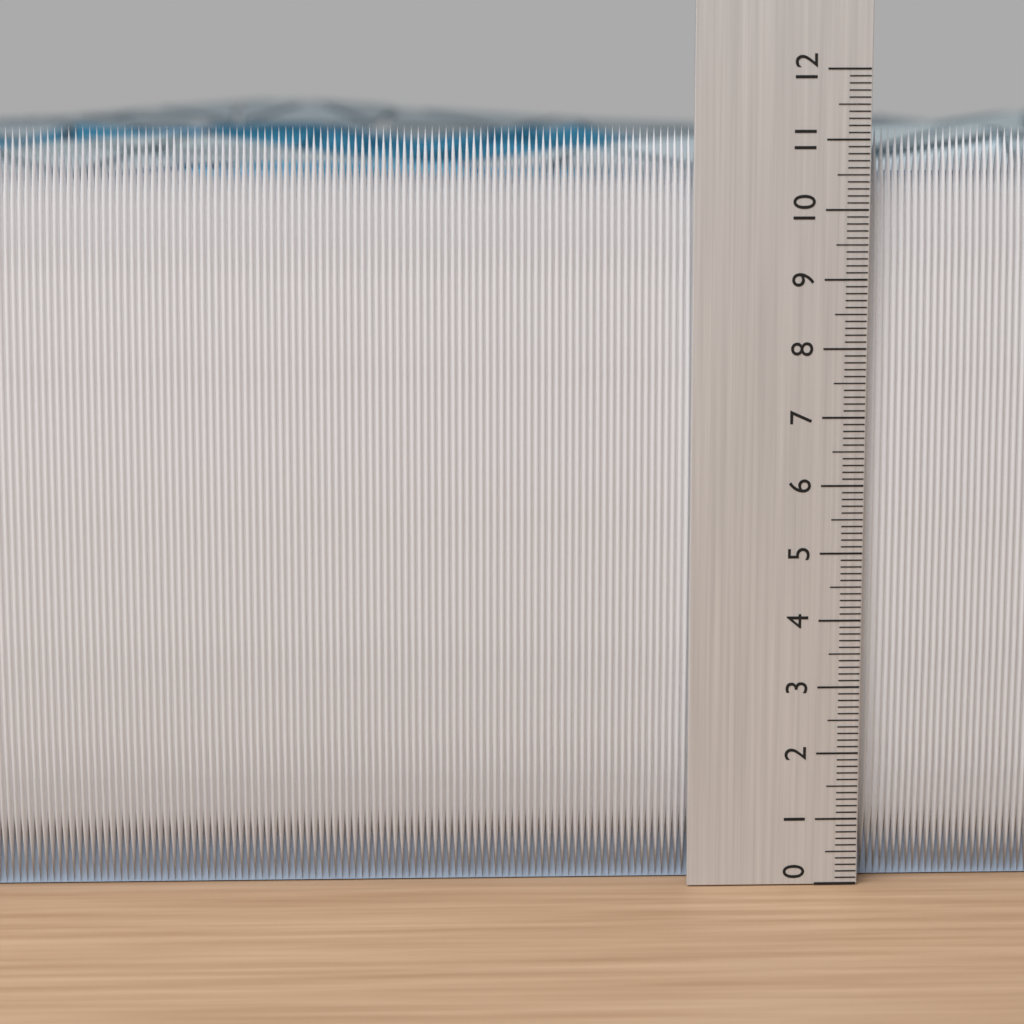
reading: 11.2 (no unit)
